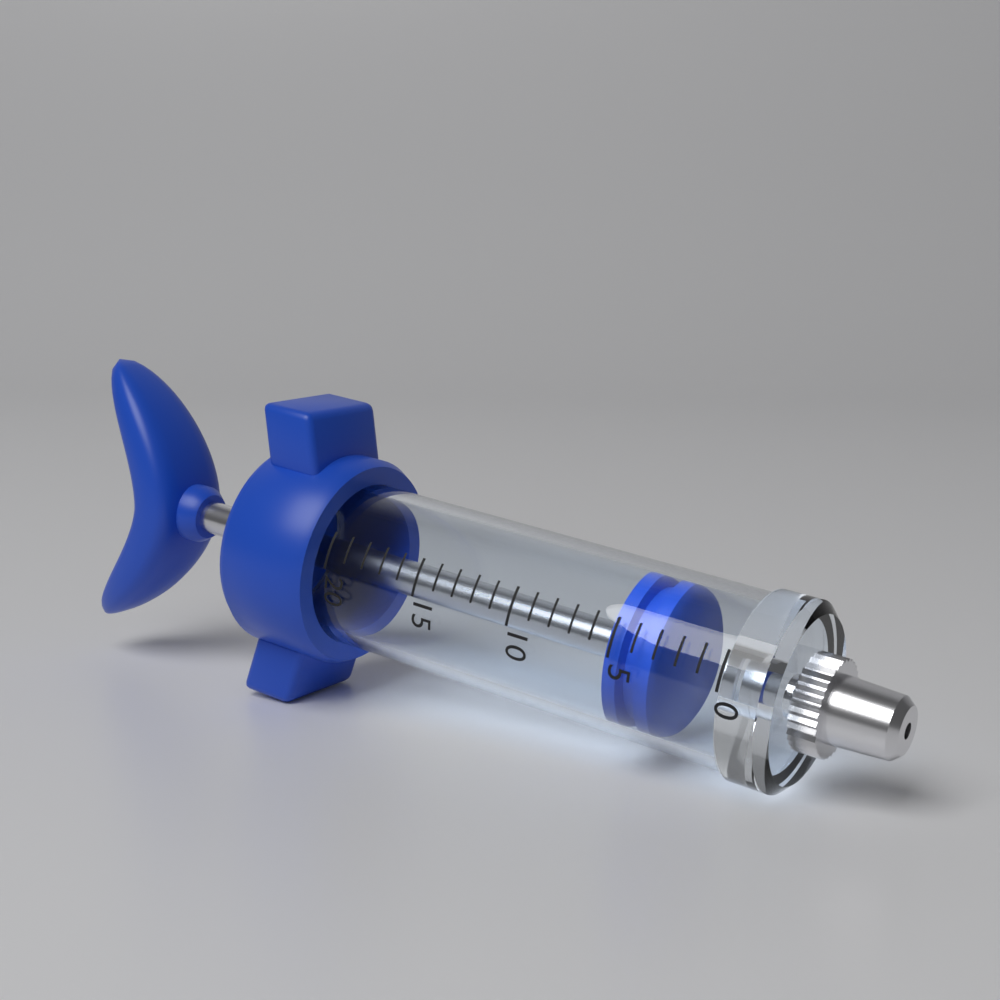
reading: 3 (no unit)
